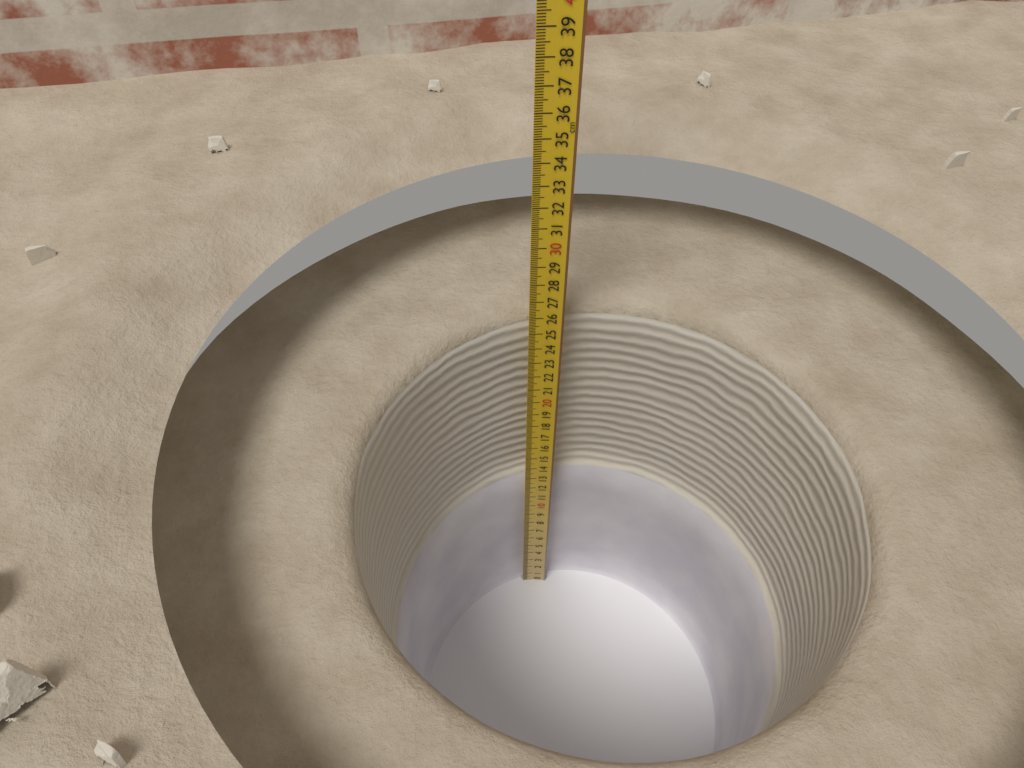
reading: 25.7 cm
